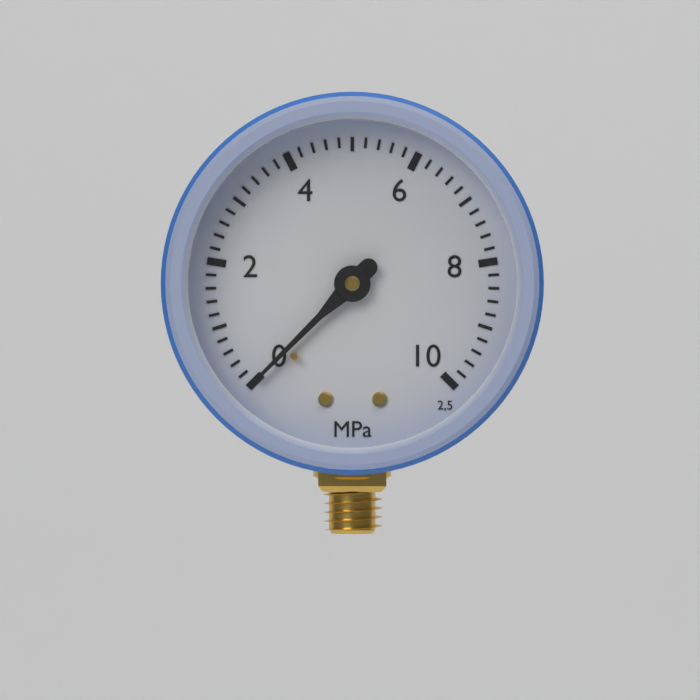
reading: 0.0 MPa
